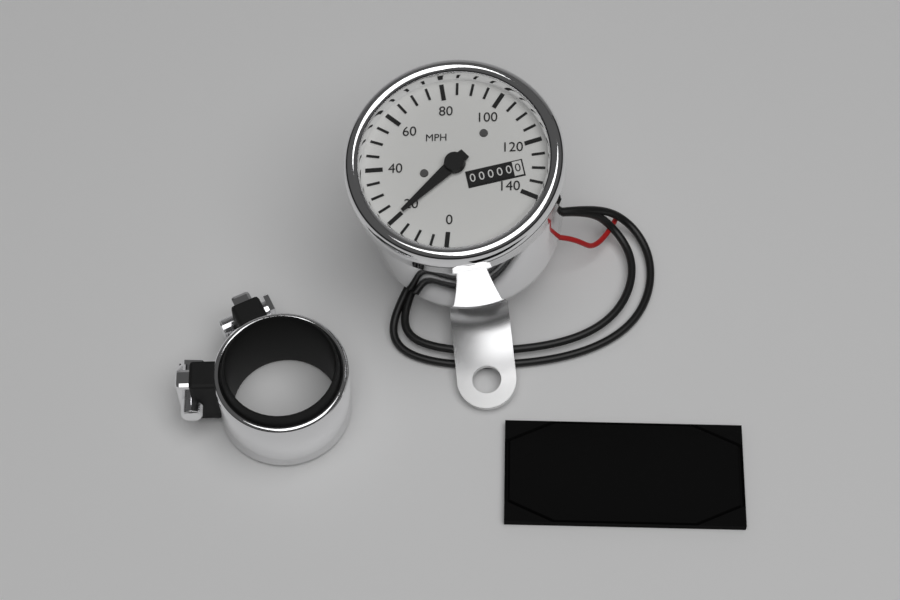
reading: 20 MPH
